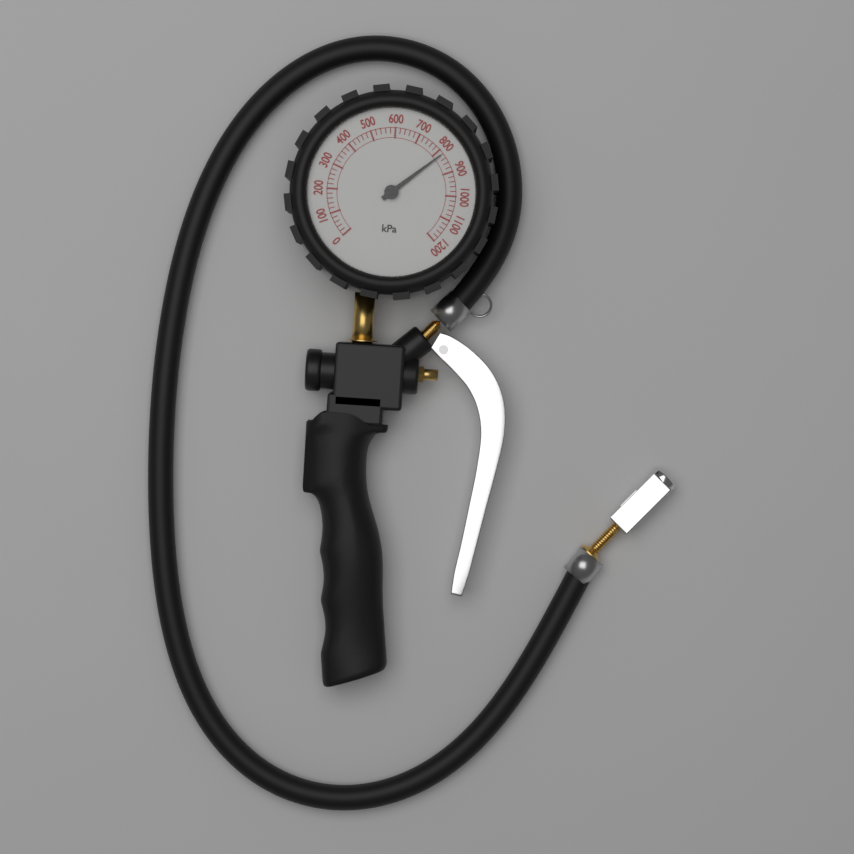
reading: 820 kPa
